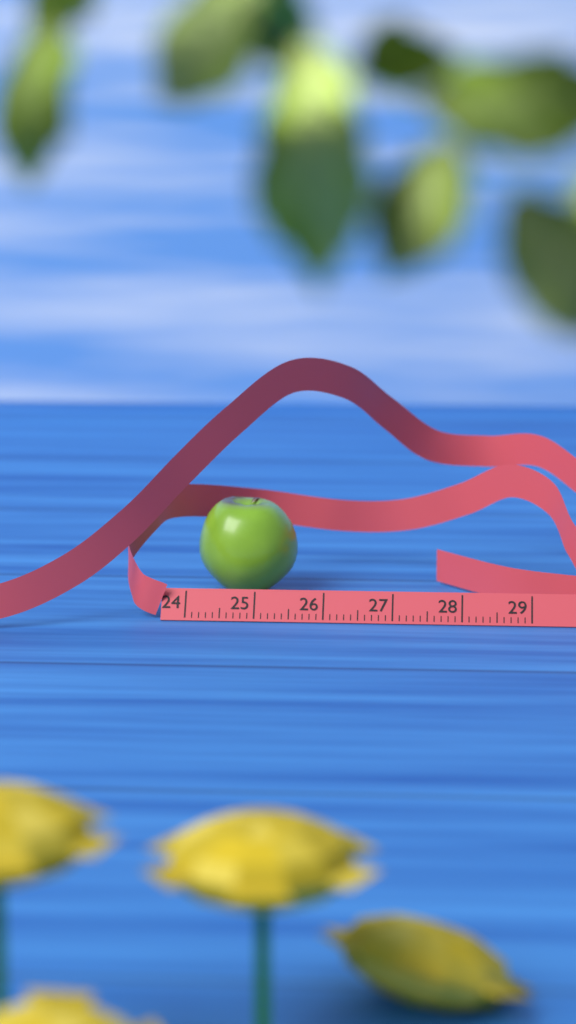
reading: 25.5 cm
